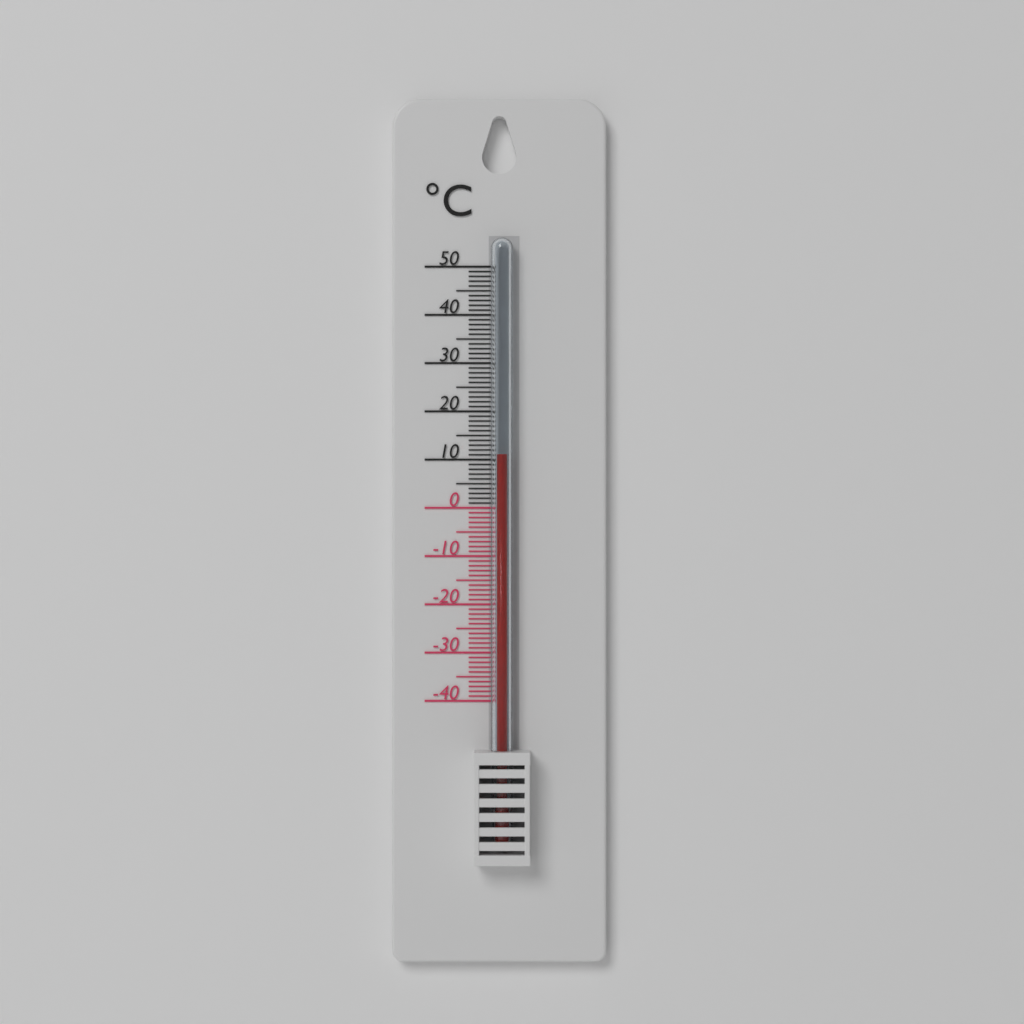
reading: 11 °C
